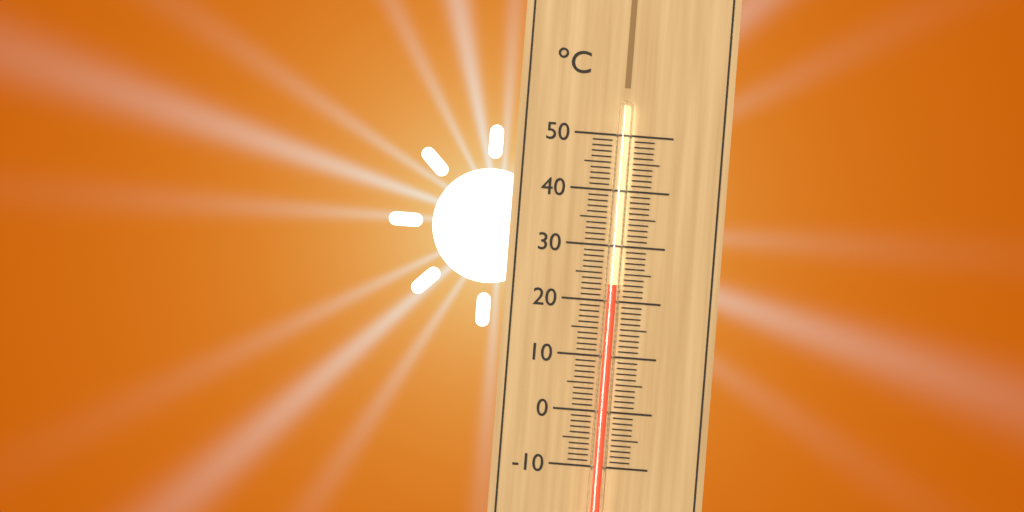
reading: 23 °C
